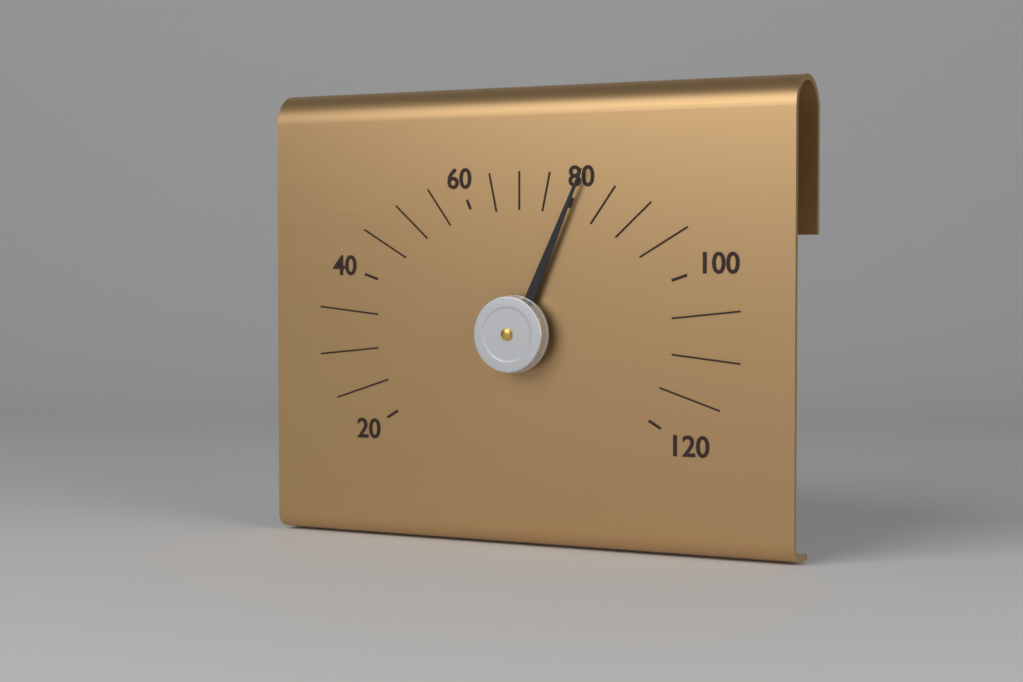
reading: 80 (no unit)
